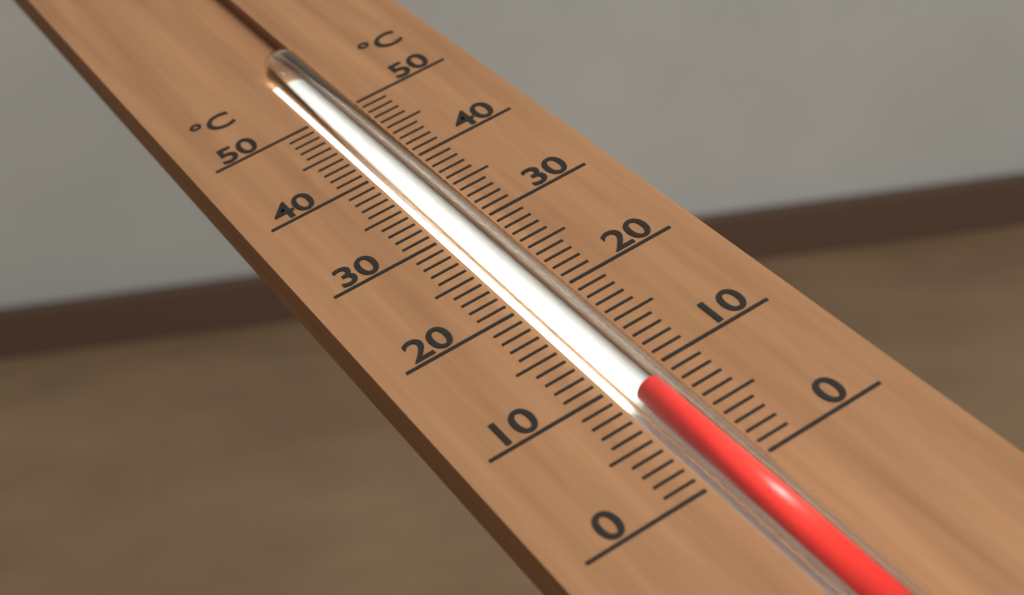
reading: 8 °C
